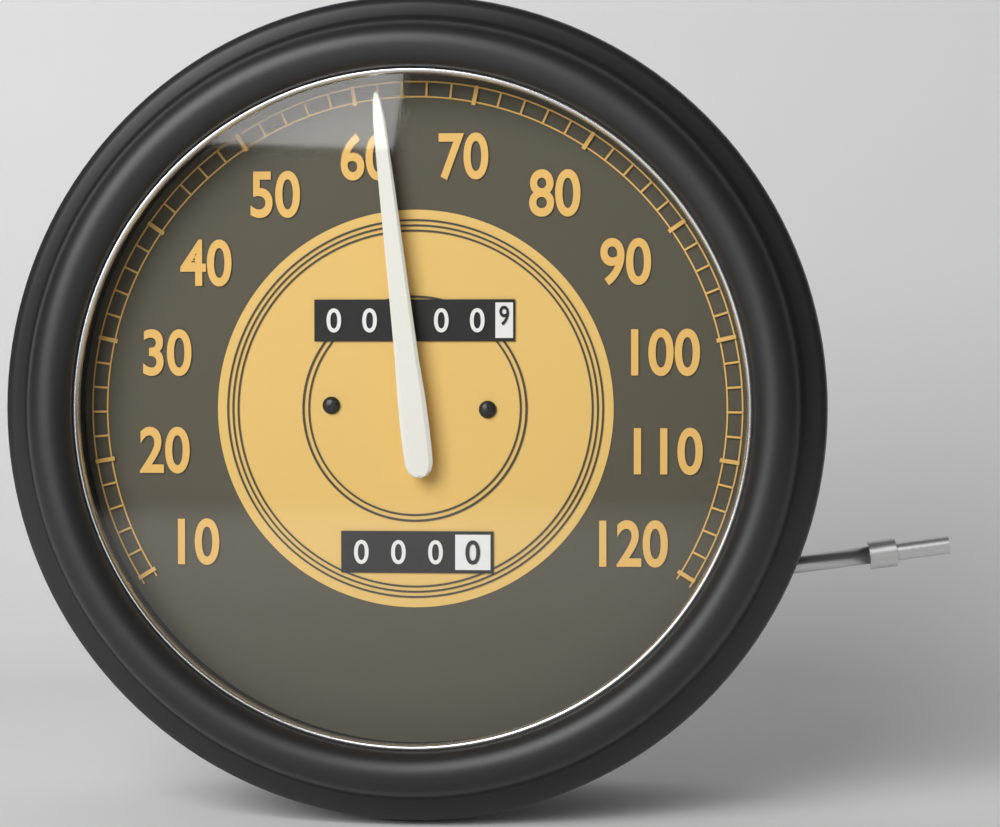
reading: 62 (no unit)
